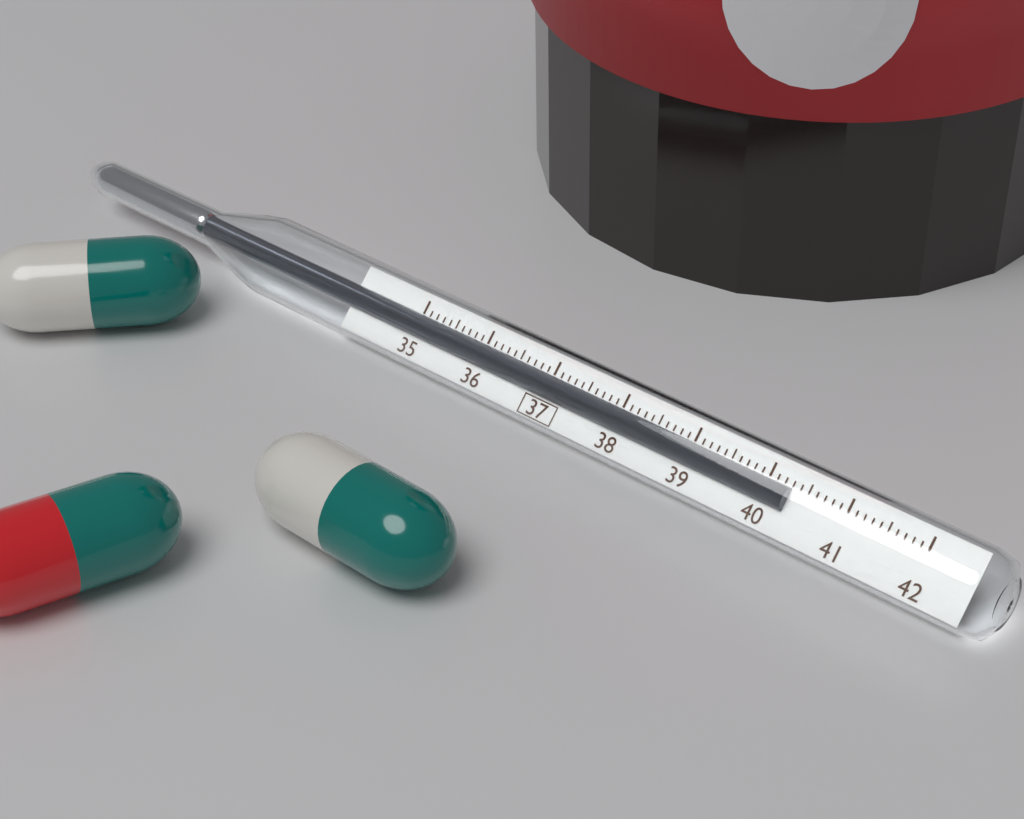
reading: 40.3 (no unit)
